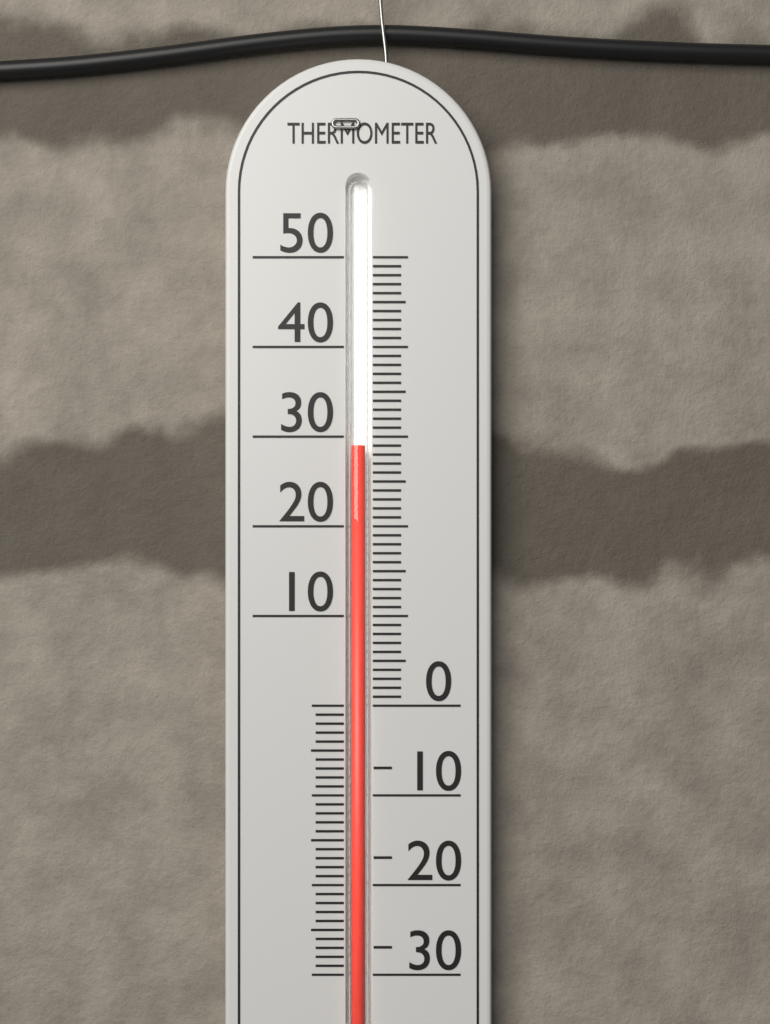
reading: 29 (no unit)
